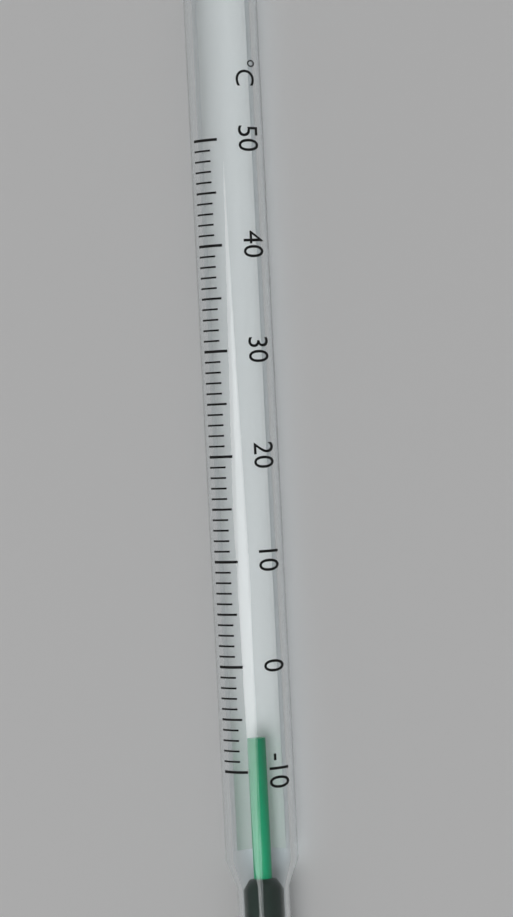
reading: -7 °C
